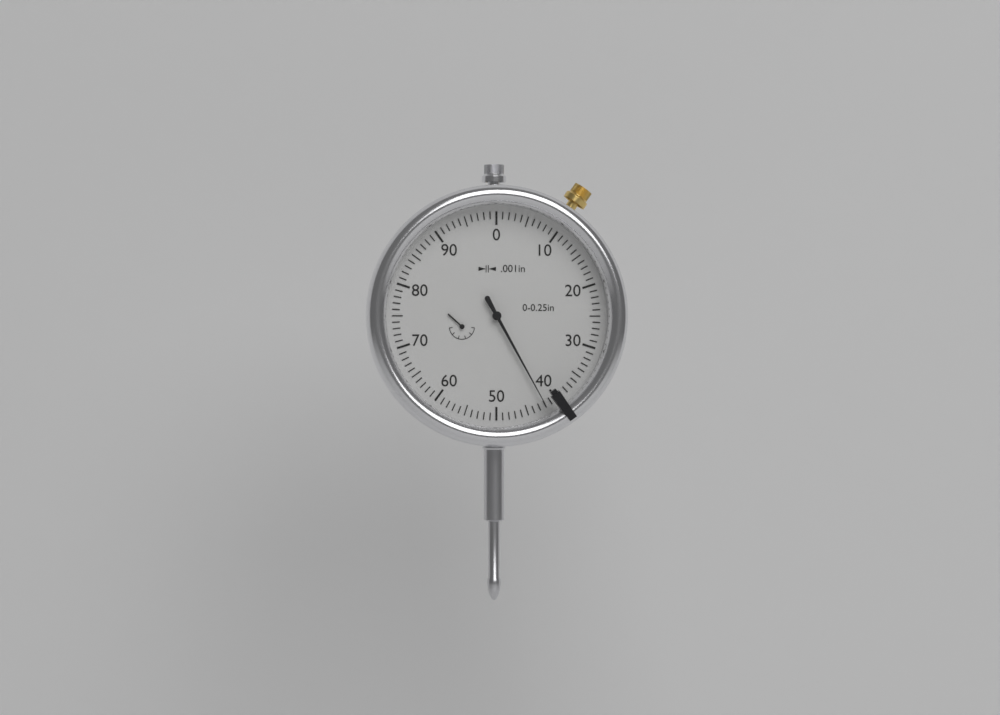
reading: 0.042 in
